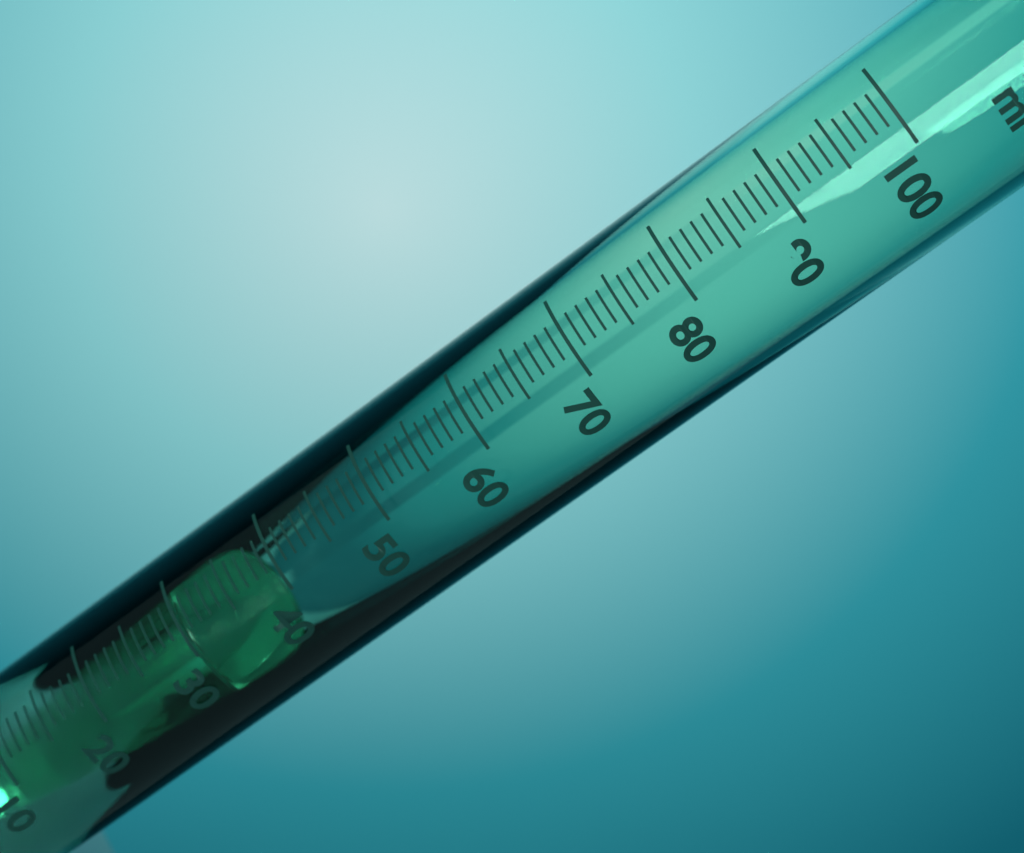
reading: 30 ml
